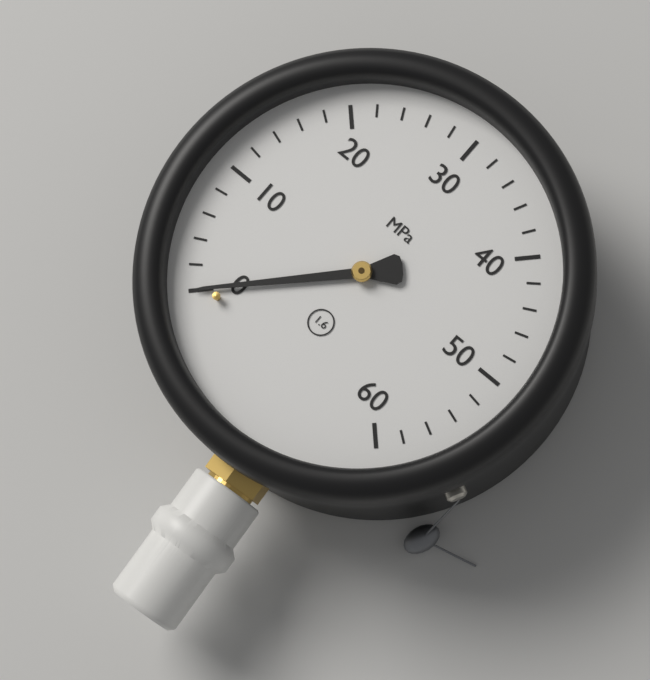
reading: 0 MPa
